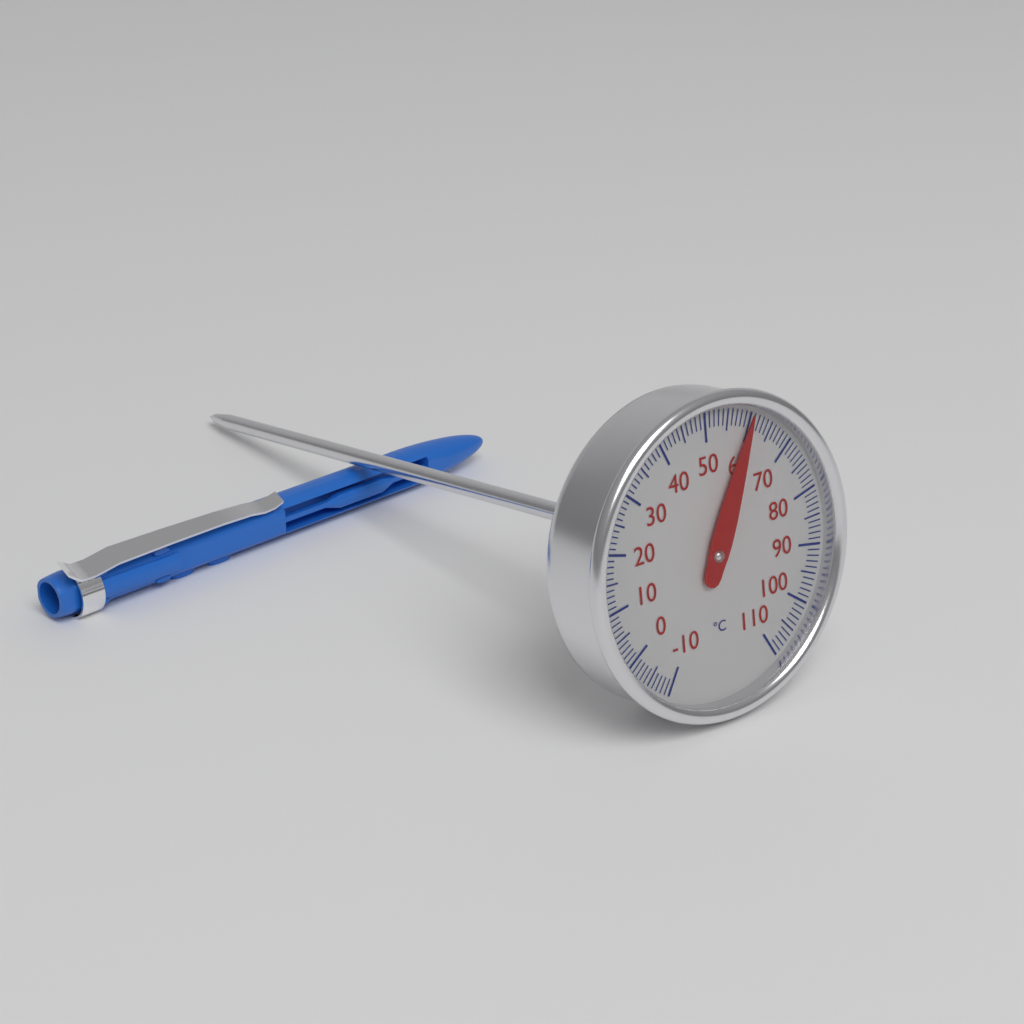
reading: 60 °C
